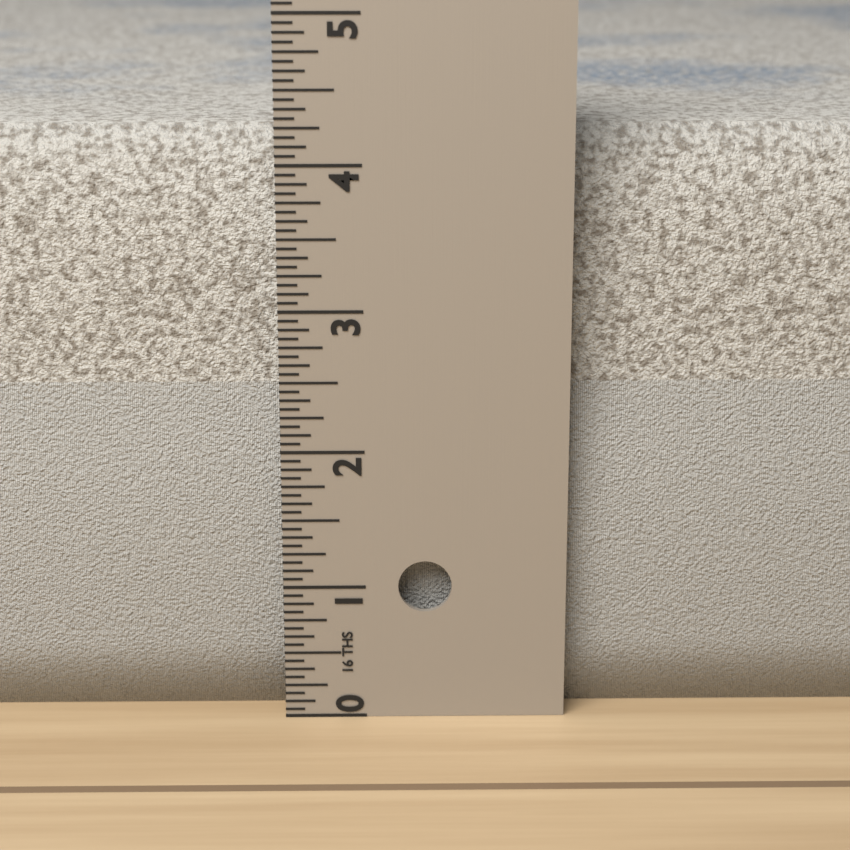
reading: 4.1875 in
